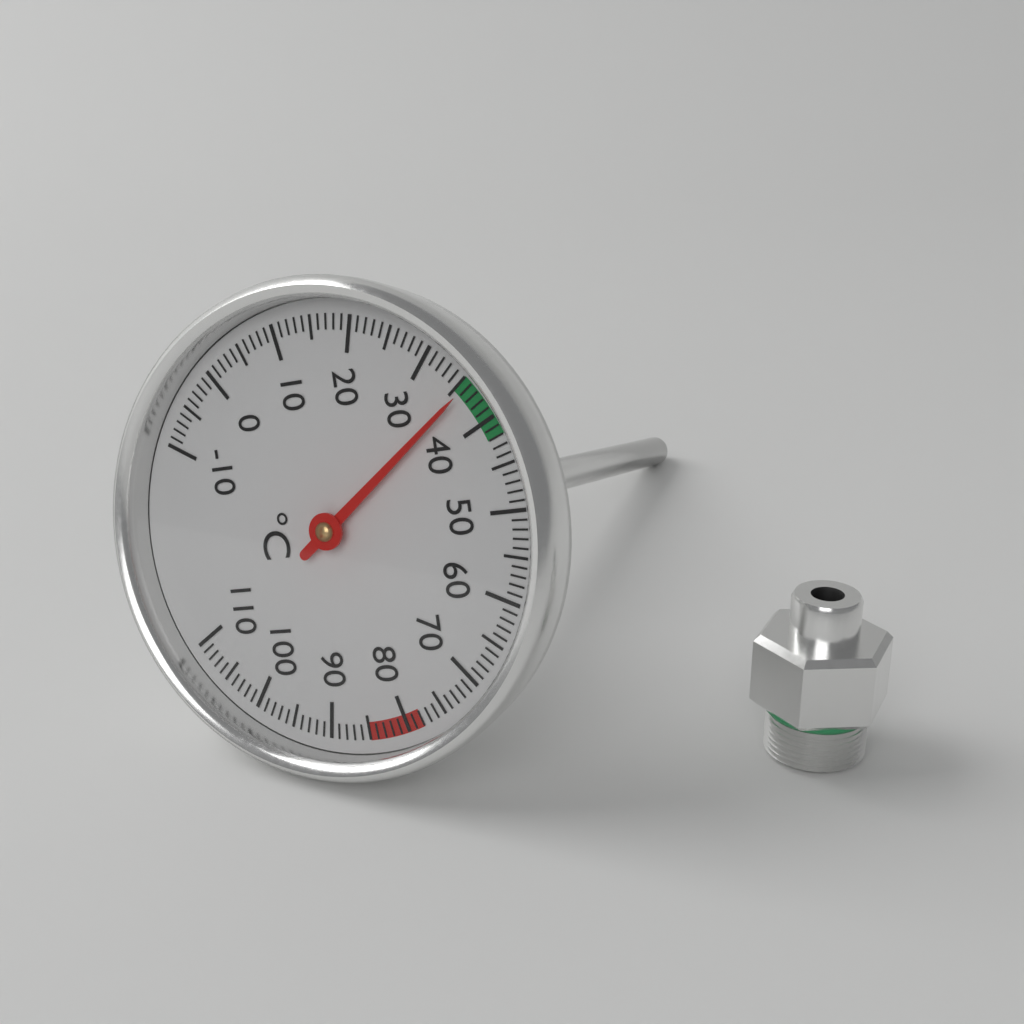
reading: 36 °C
